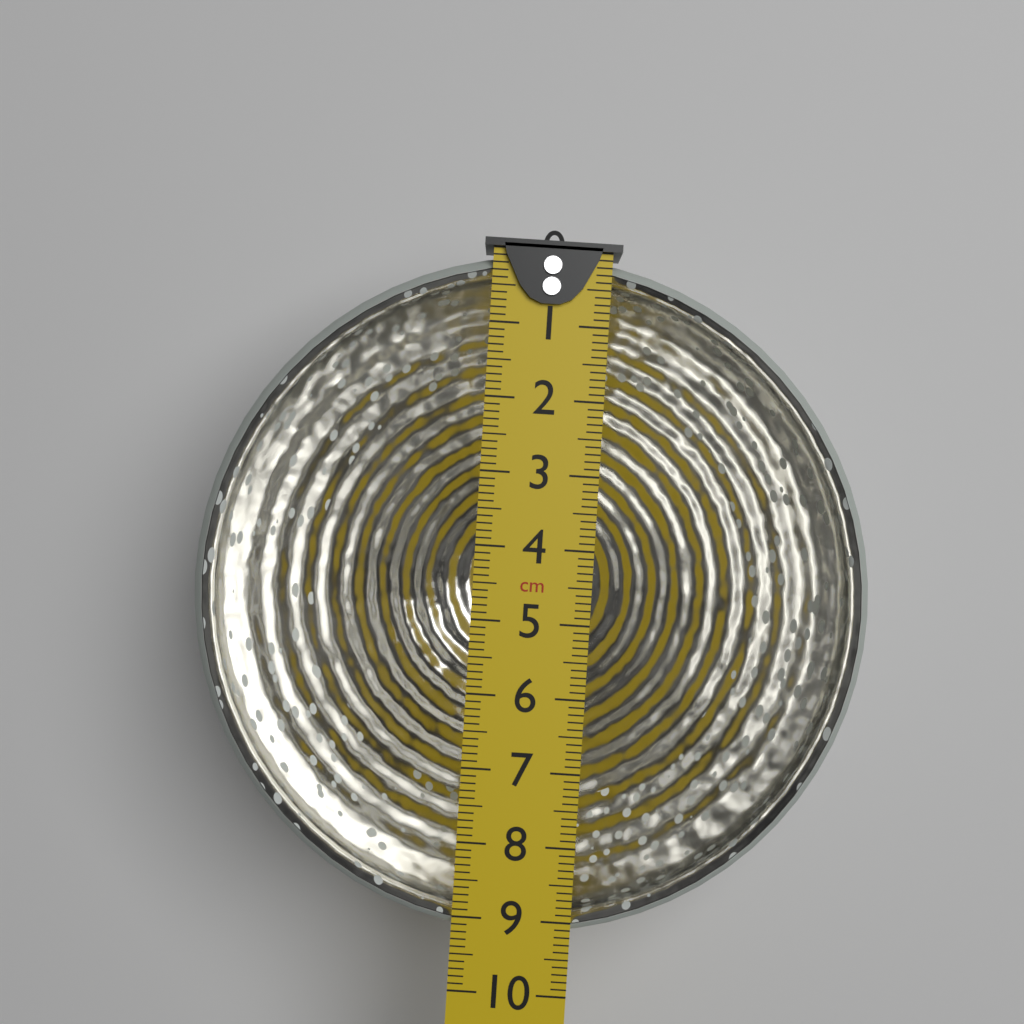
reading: 9.3 cm
